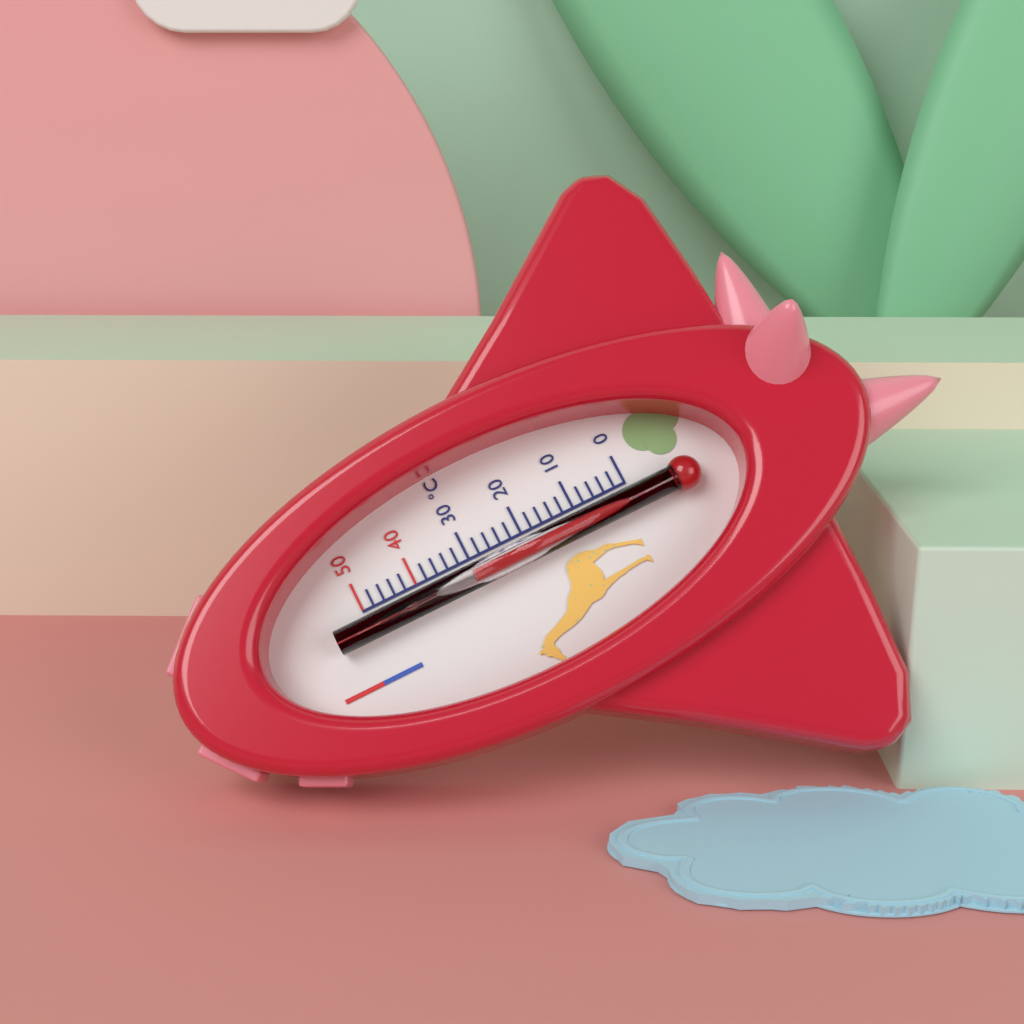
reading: 30 °C
